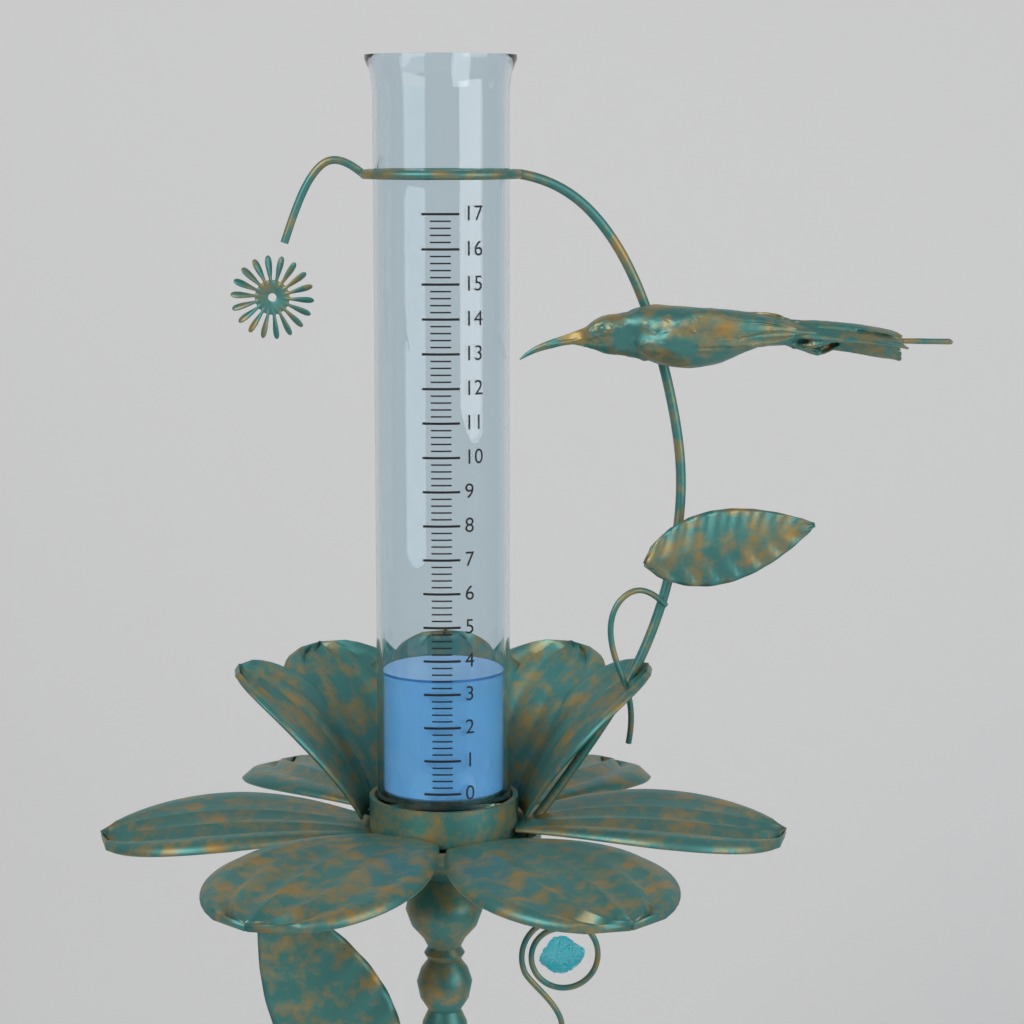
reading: 3.4 (no unit)
